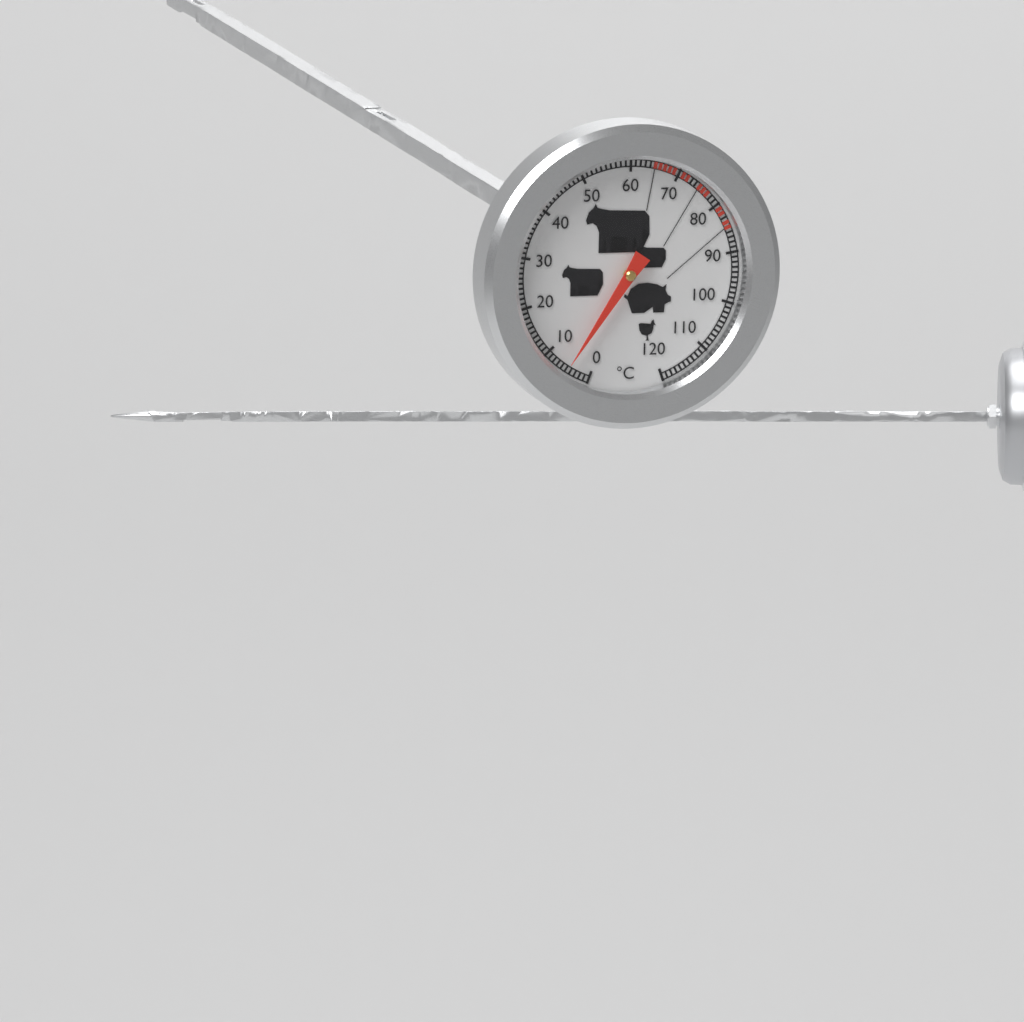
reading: 5 °C
